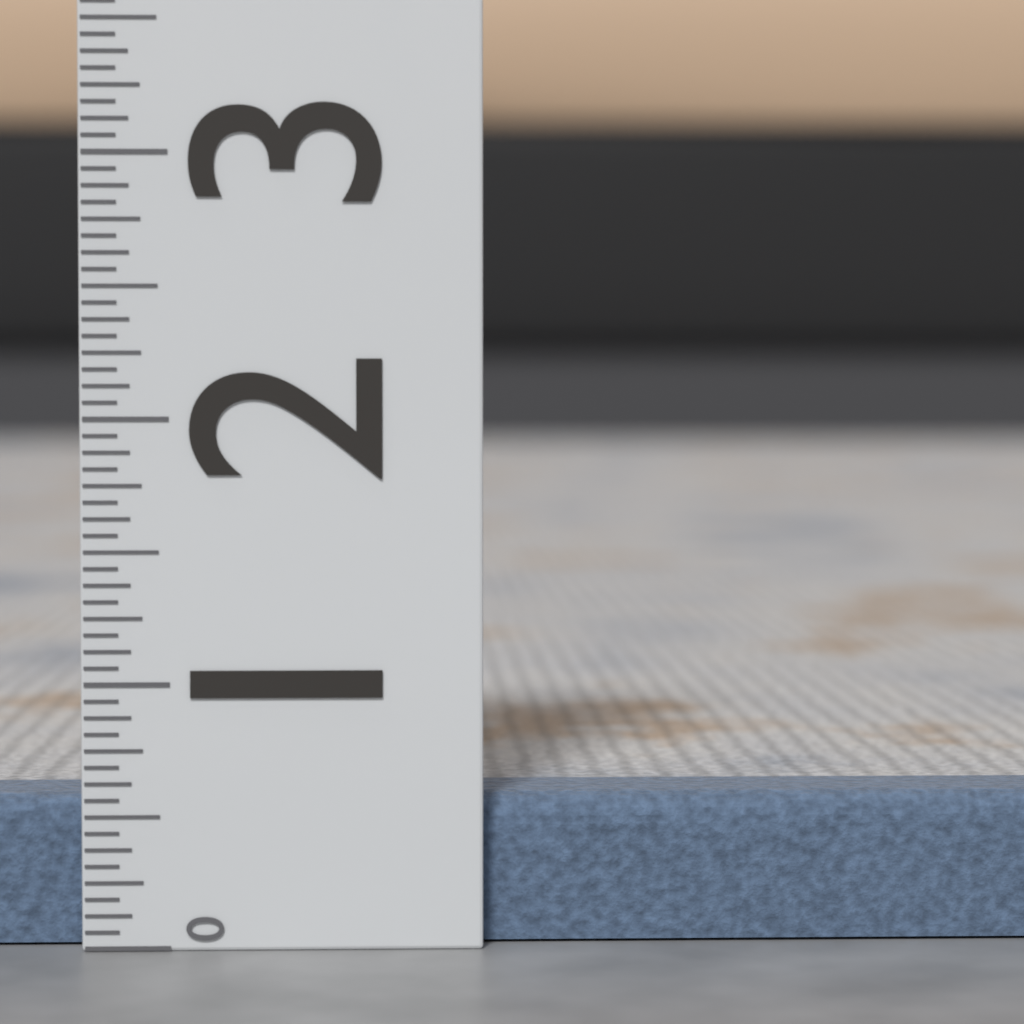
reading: 0.5625 (no unit)
